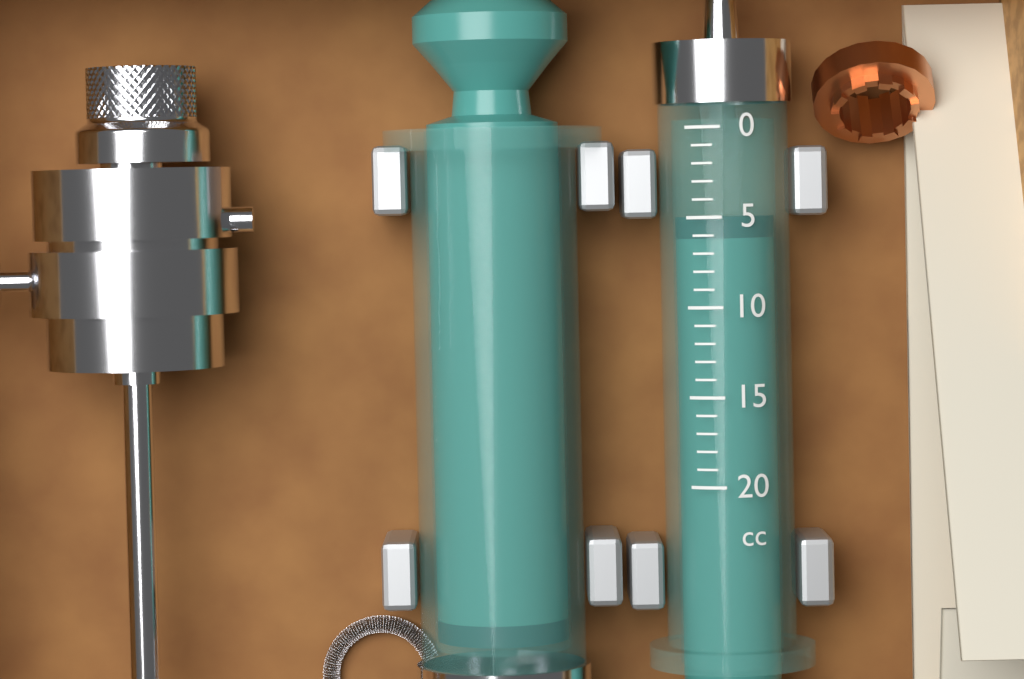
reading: 5 cc
